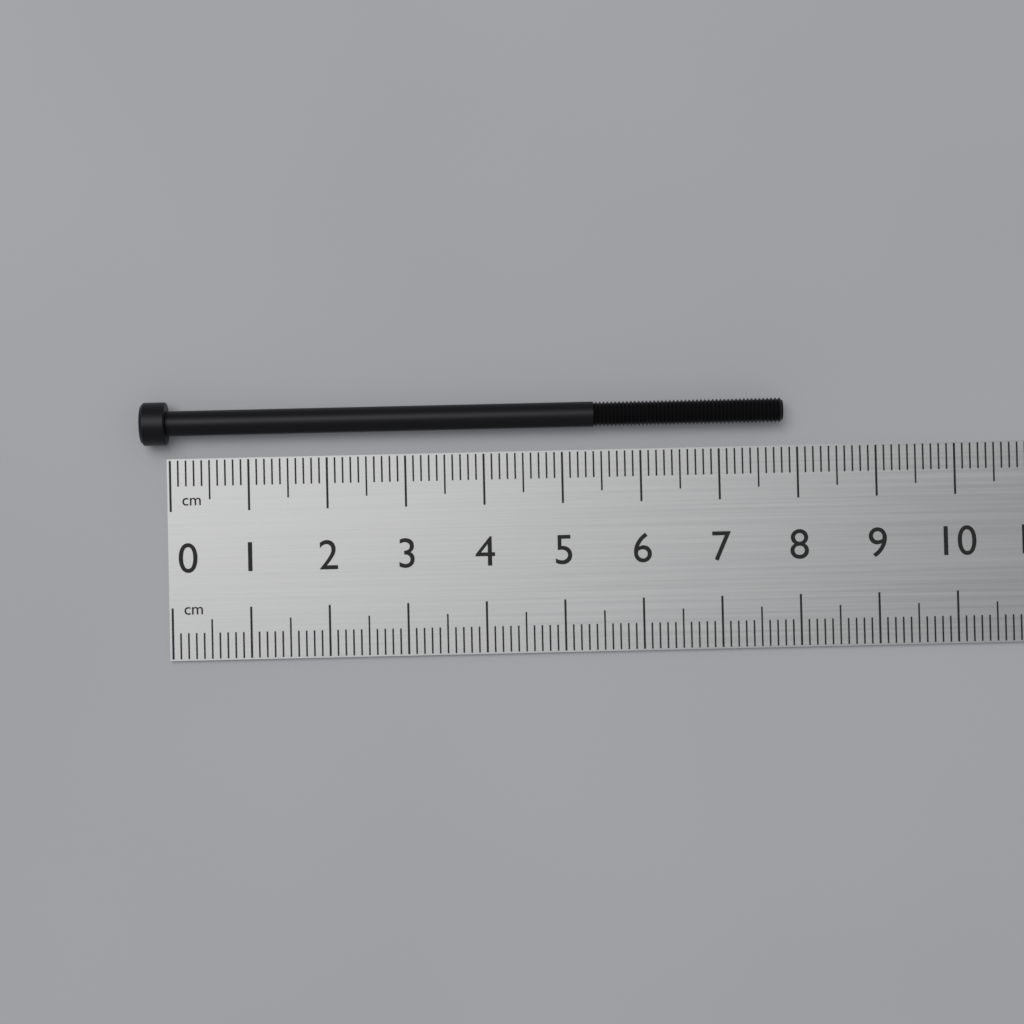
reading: 7.8 cm
